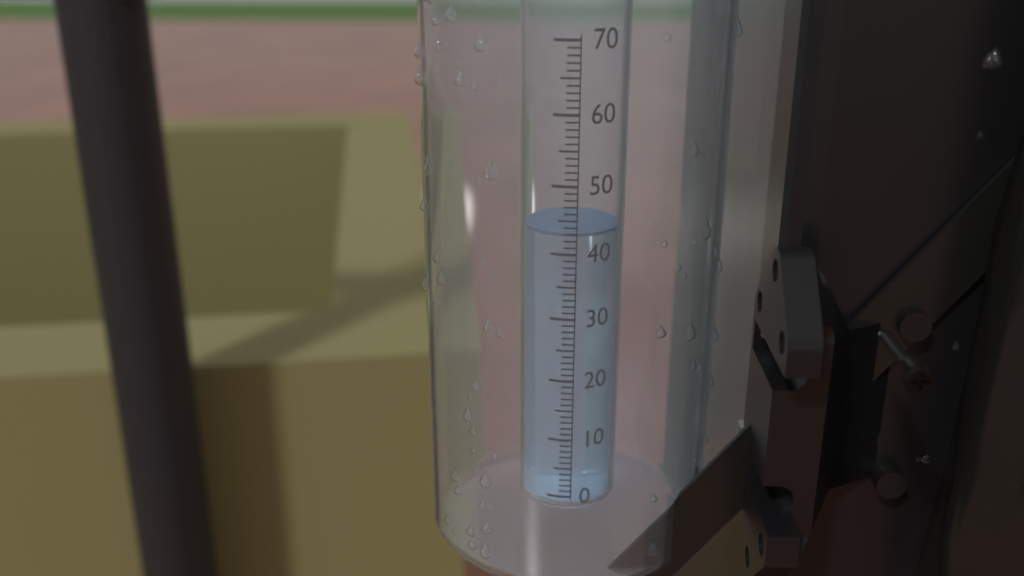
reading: 43 (no unit)
